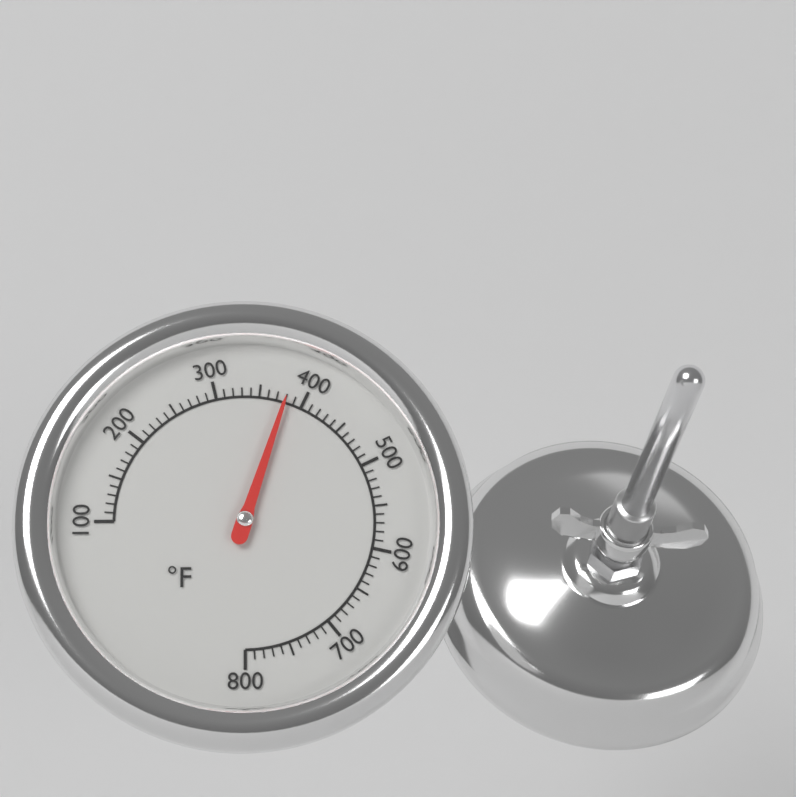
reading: 380 °F
